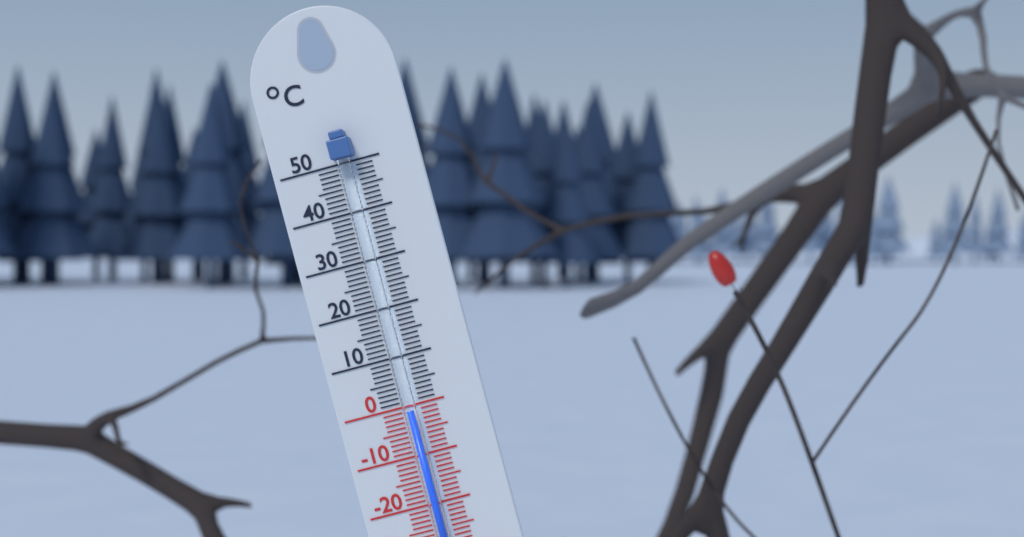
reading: -1 °C
